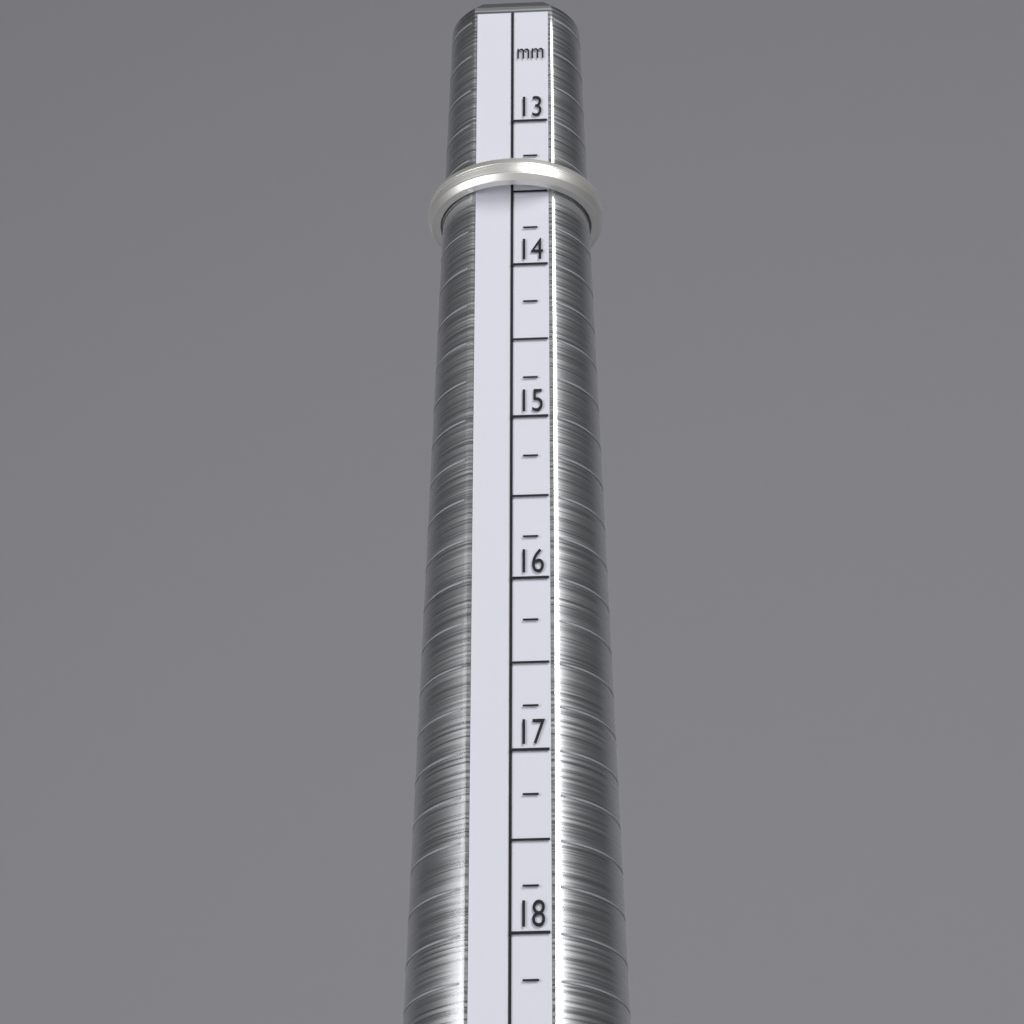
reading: 13.50 mm
